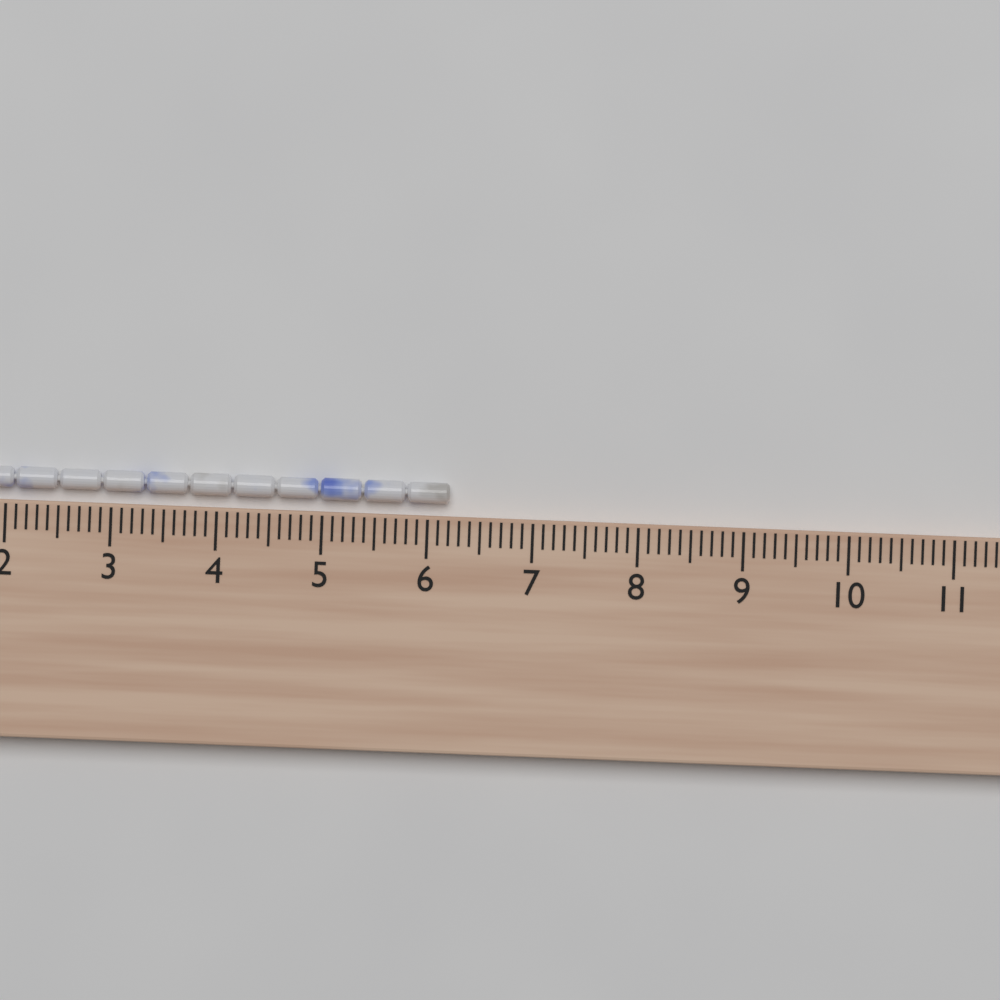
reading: 6.2 cm
